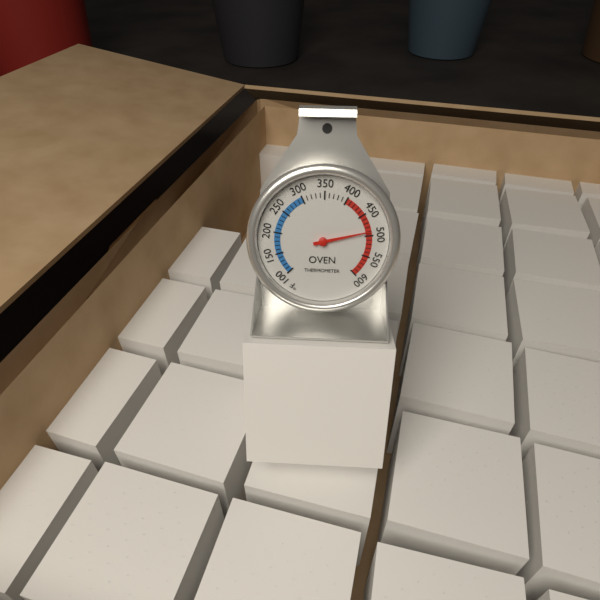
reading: 490 °F
